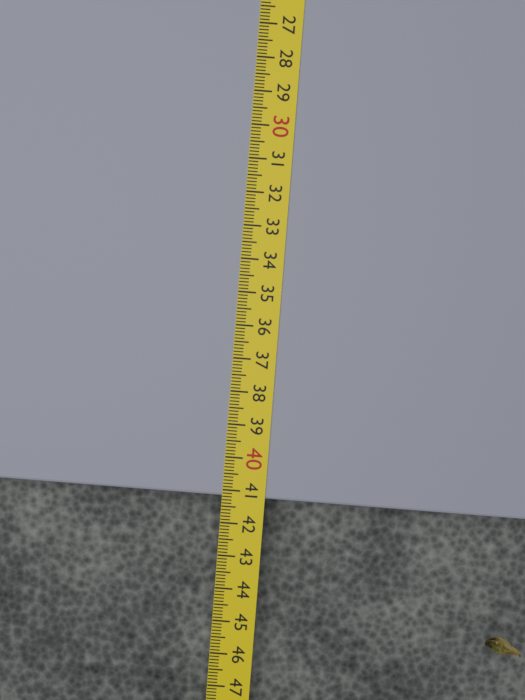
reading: 41.2 cm
